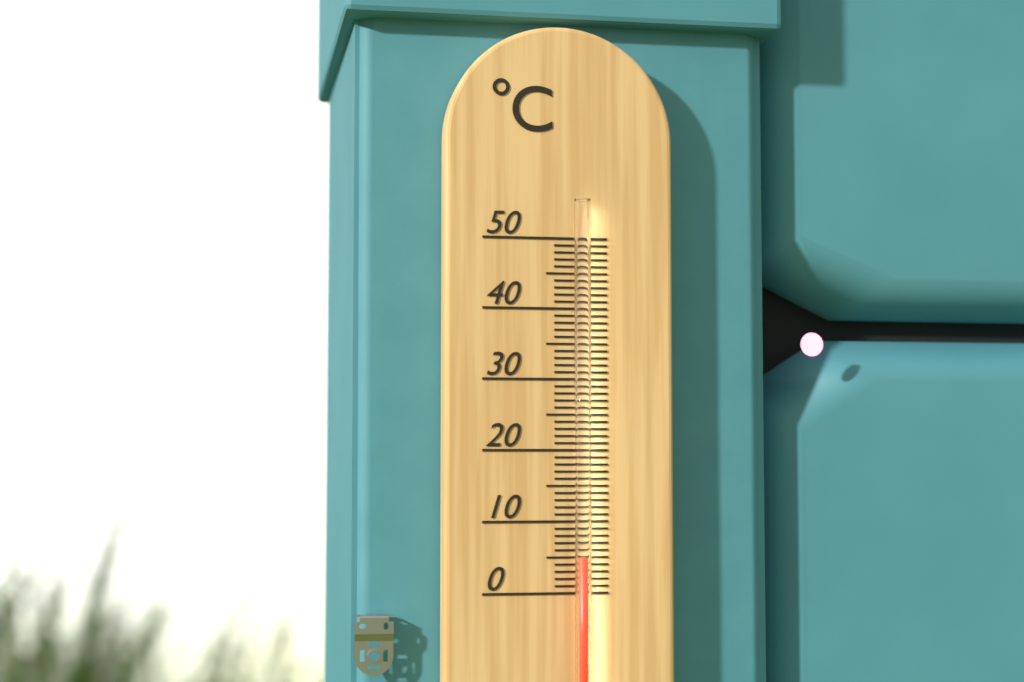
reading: 5 °C
